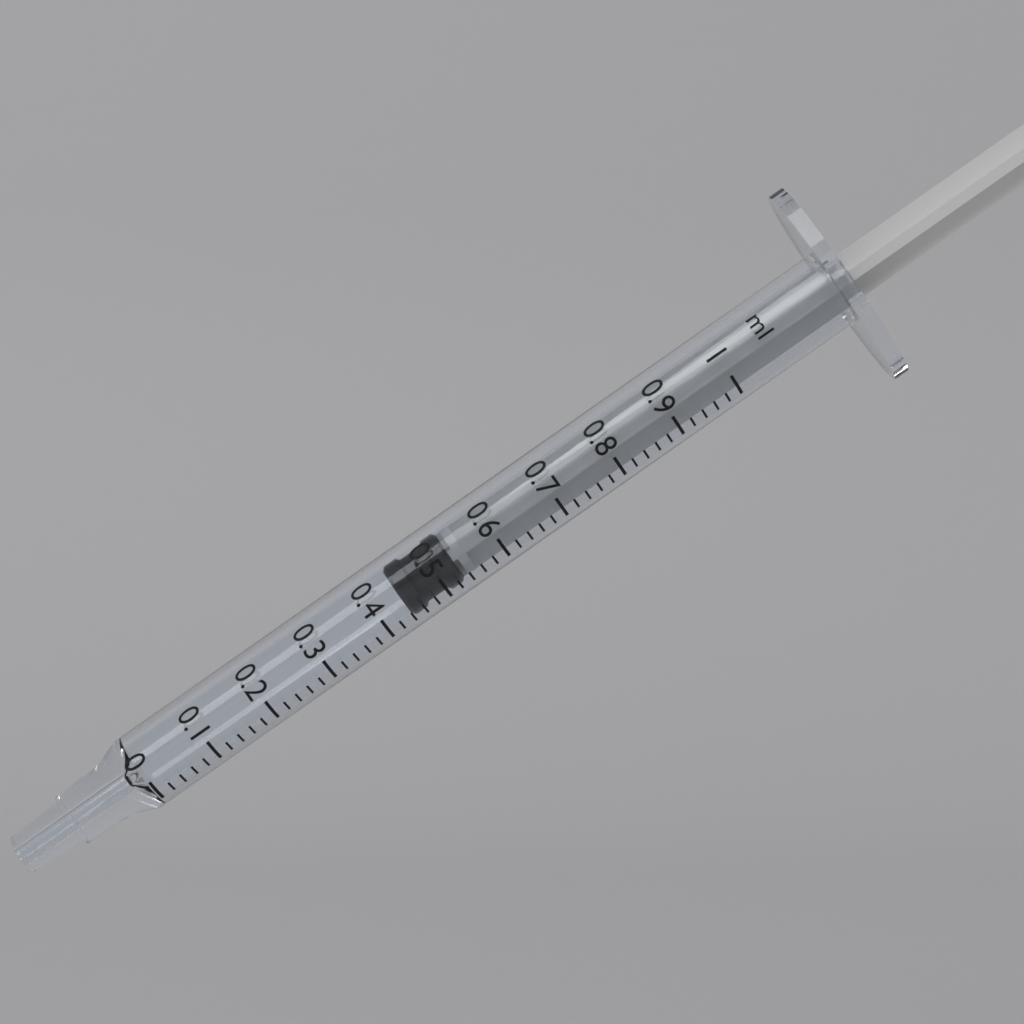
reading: 0.44 ml
